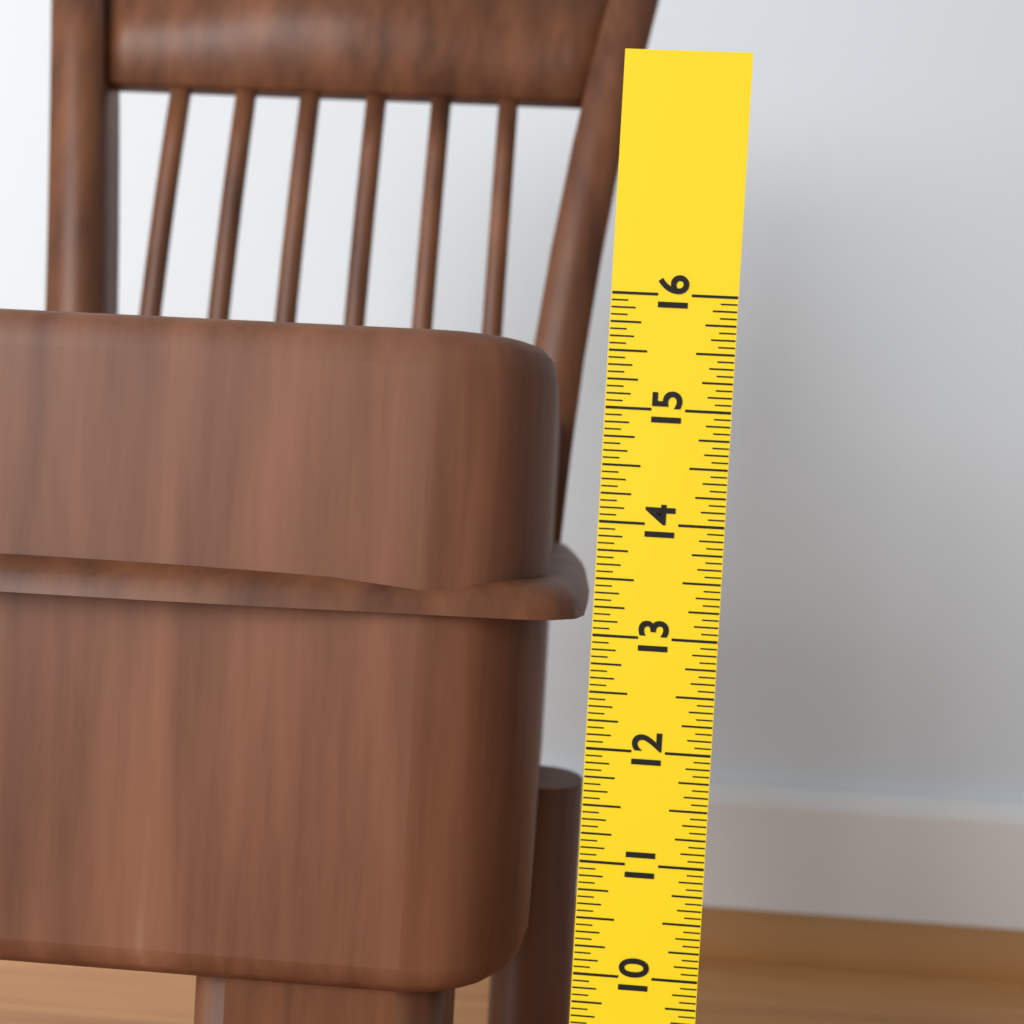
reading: 15.6250 in
